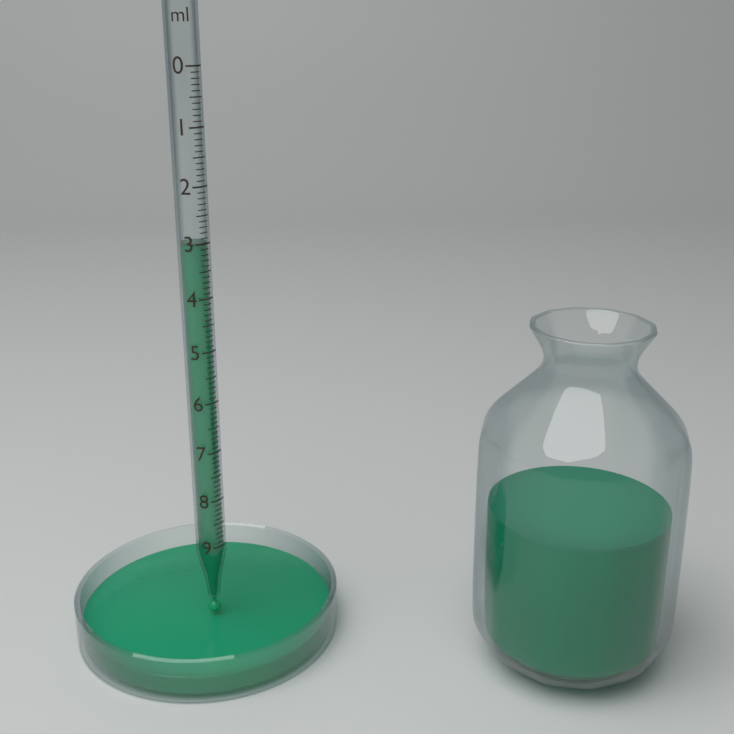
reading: 3.0 ml
